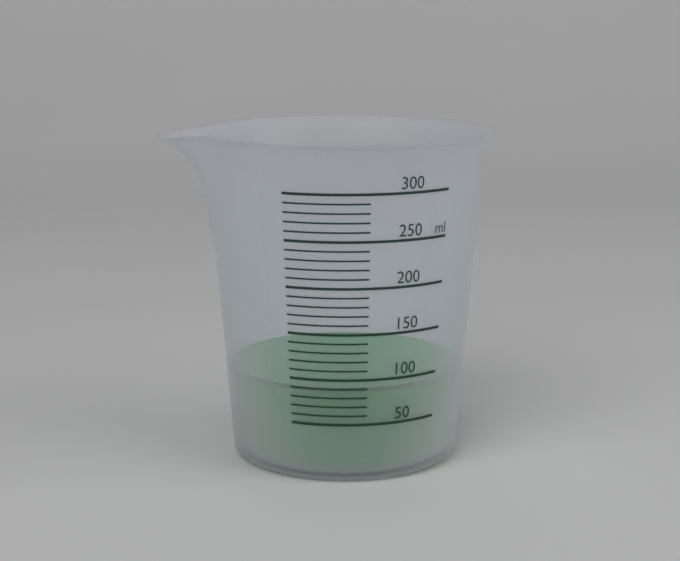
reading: 90 ml
